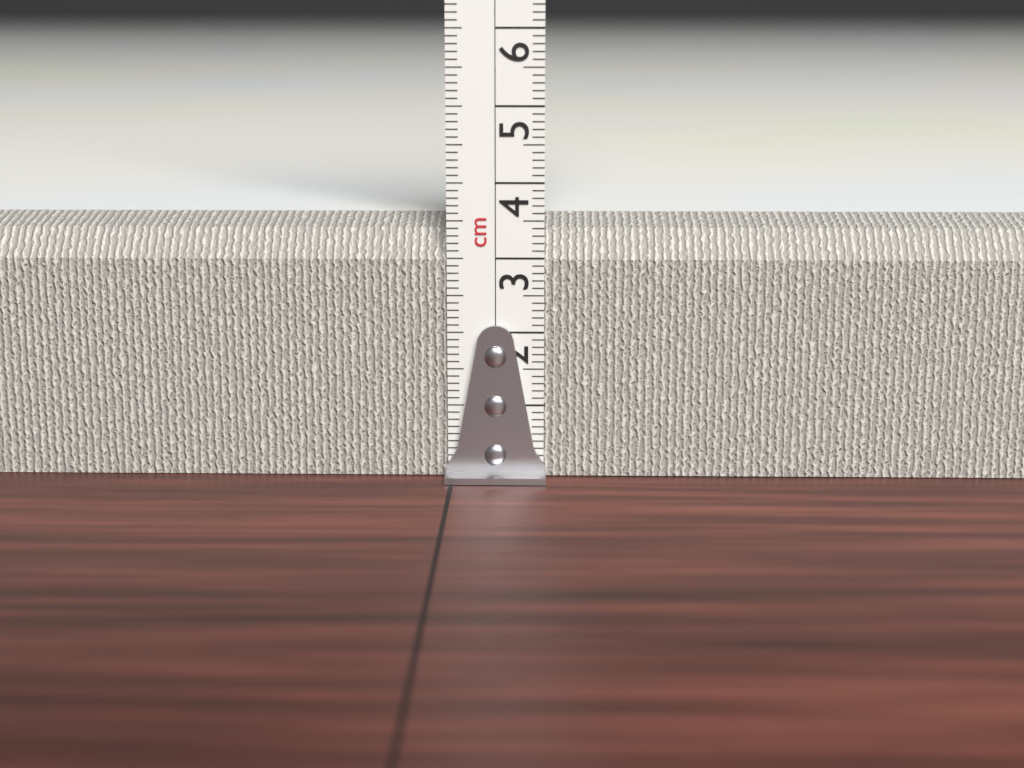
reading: 3.5 cm
